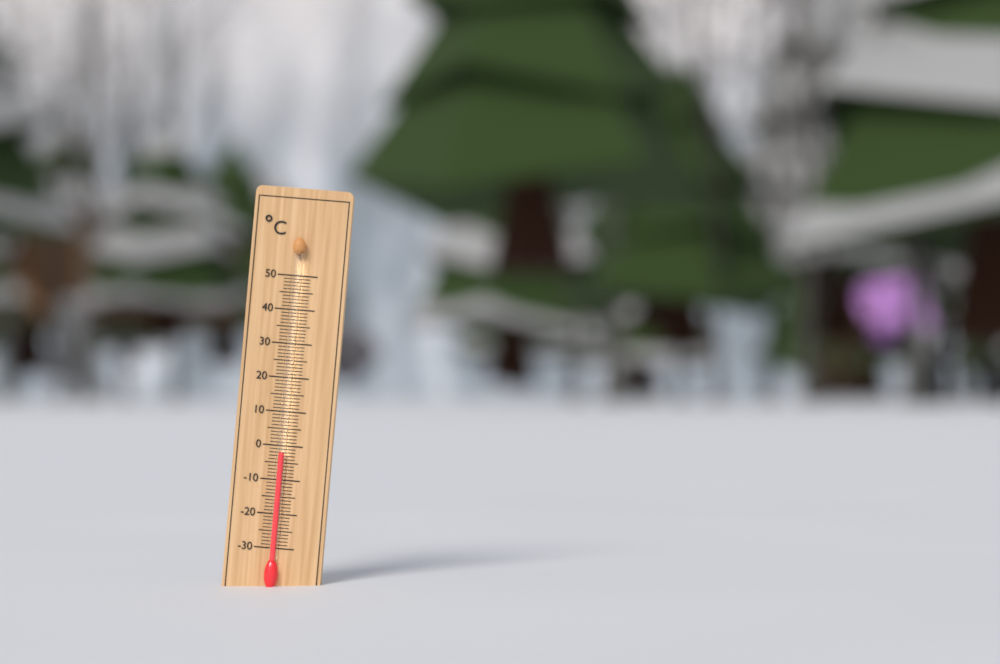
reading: -2 °C
